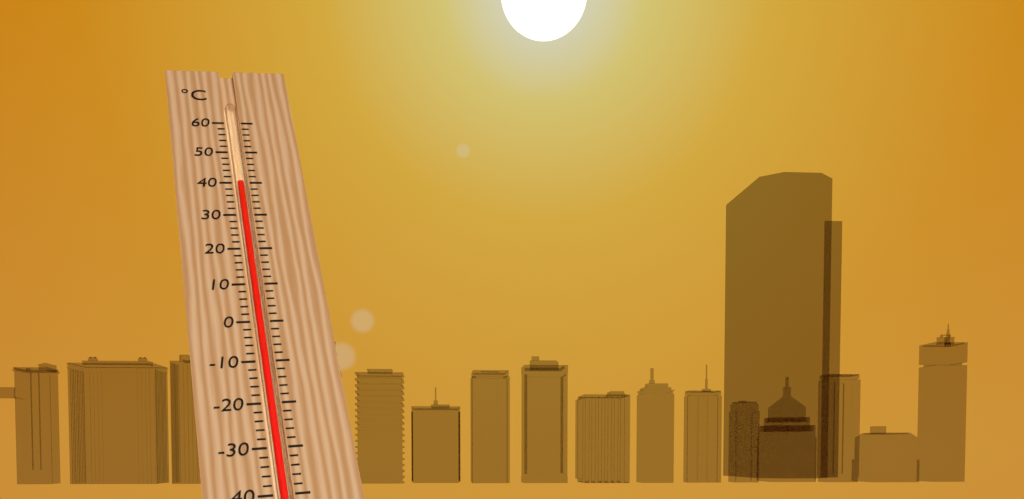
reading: 40 °C
